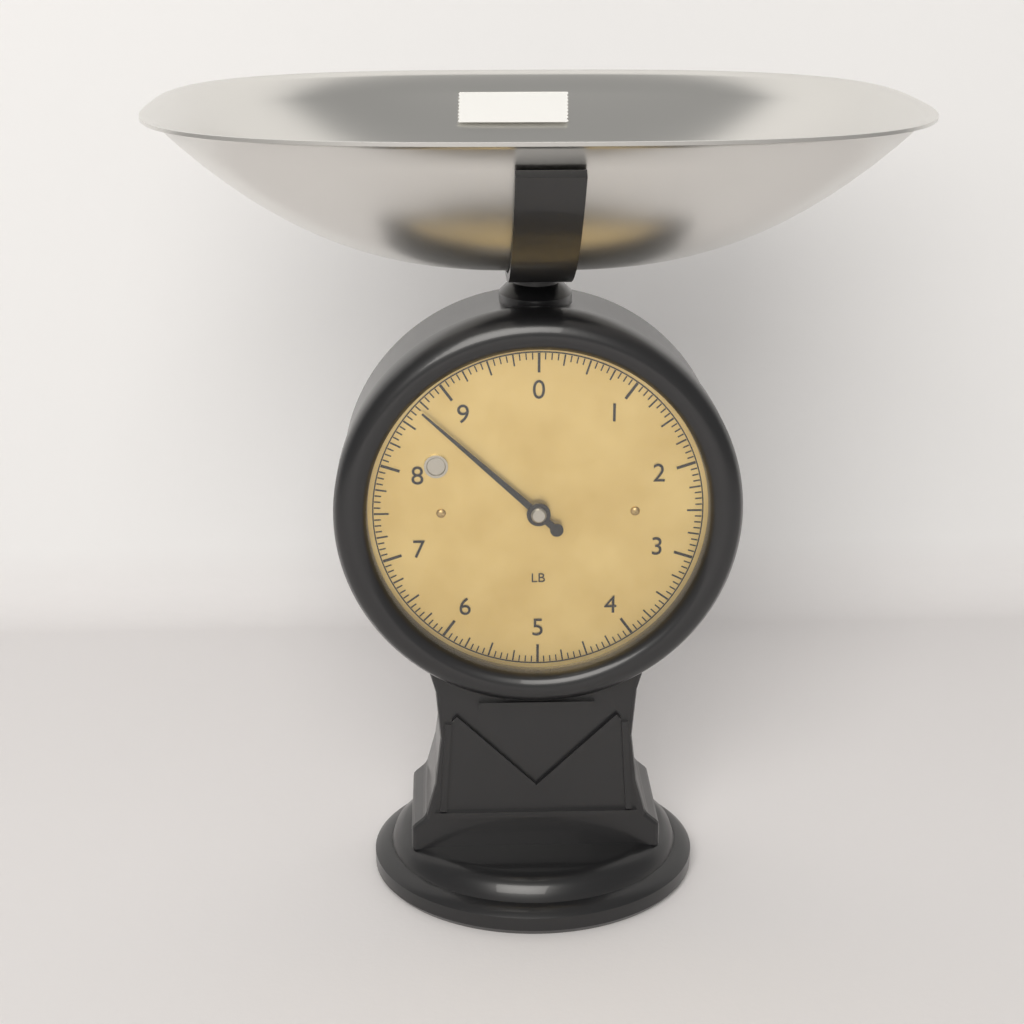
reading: 8.6875 lb
